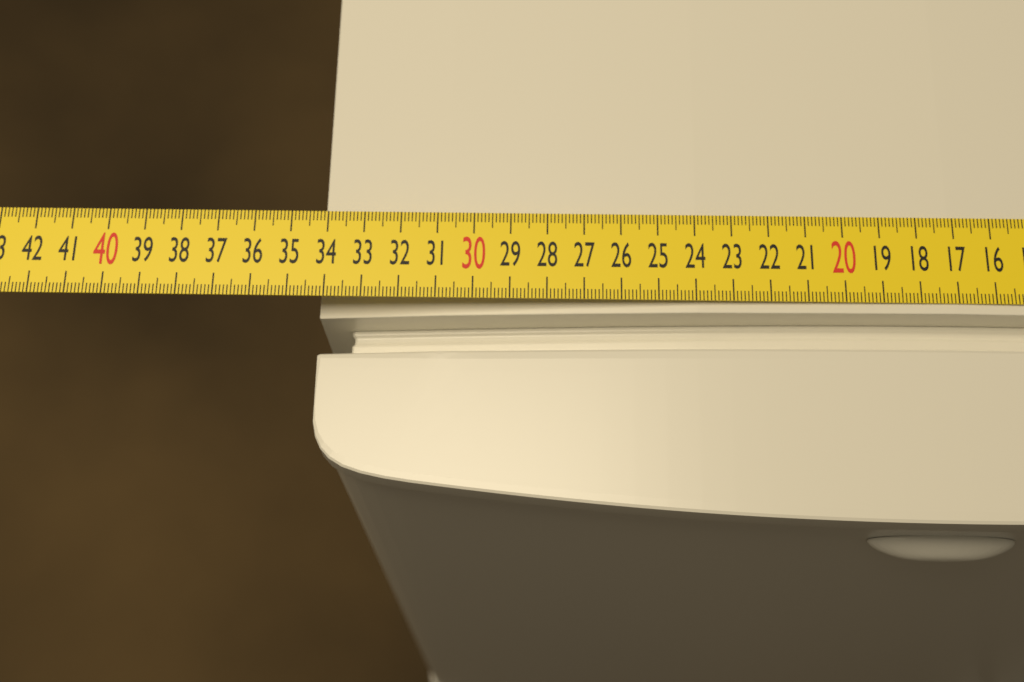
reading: 34.2 cm
